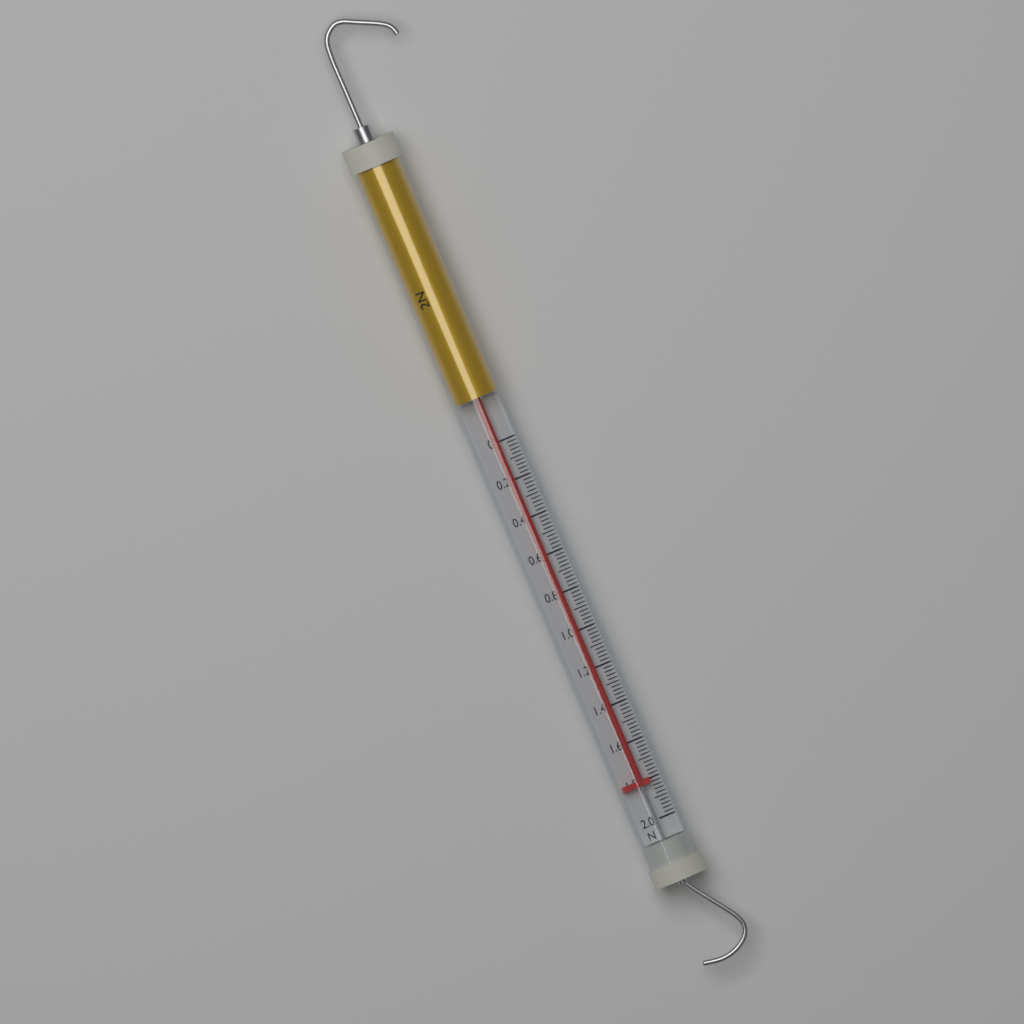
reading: 1.82 N
